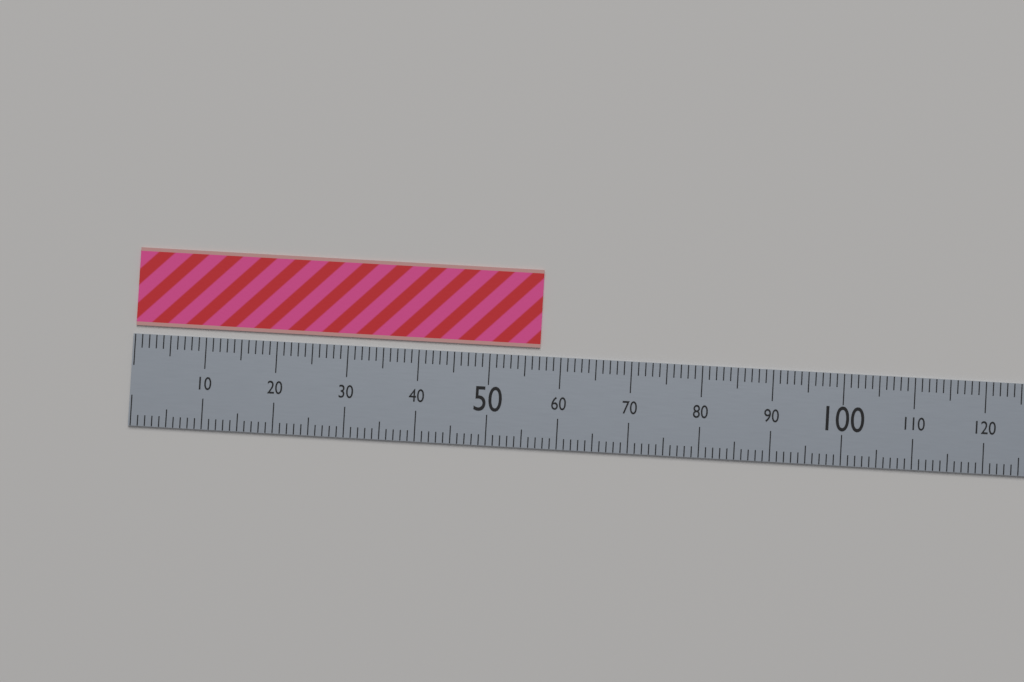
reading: 57 (no unit)
